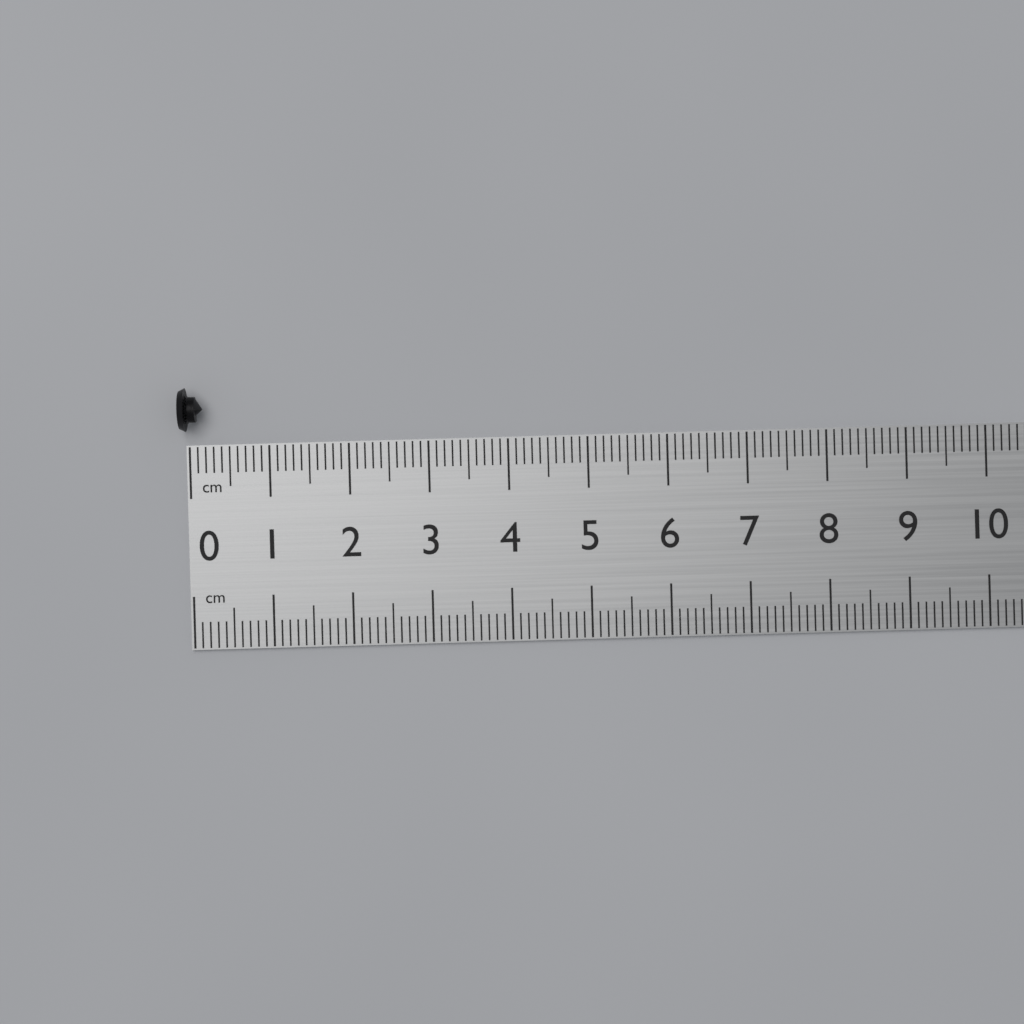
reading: 0.2 cm
